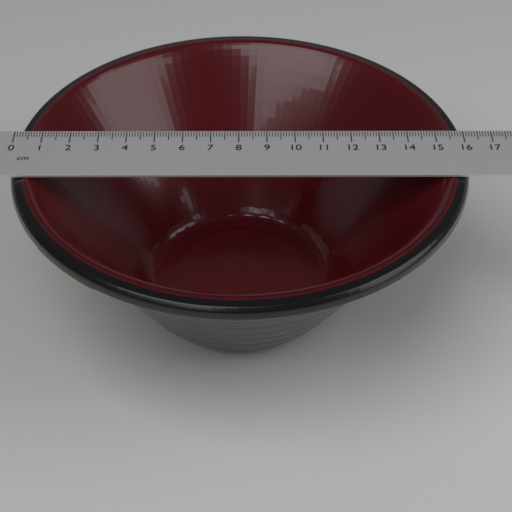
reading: 16.1 cm
